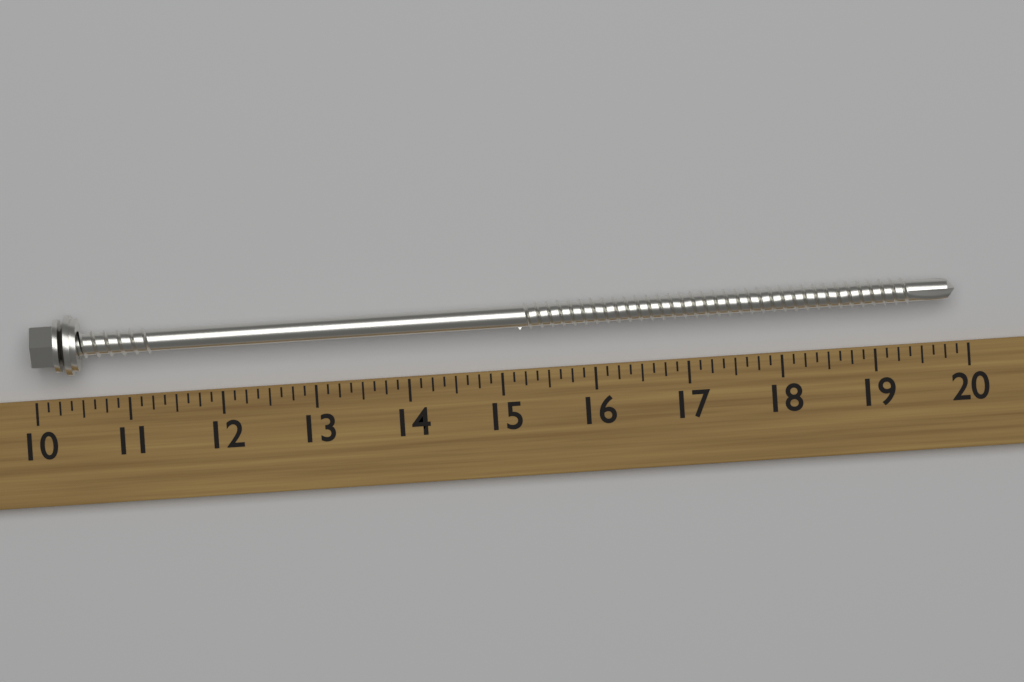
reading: 19.875 (no unit)
